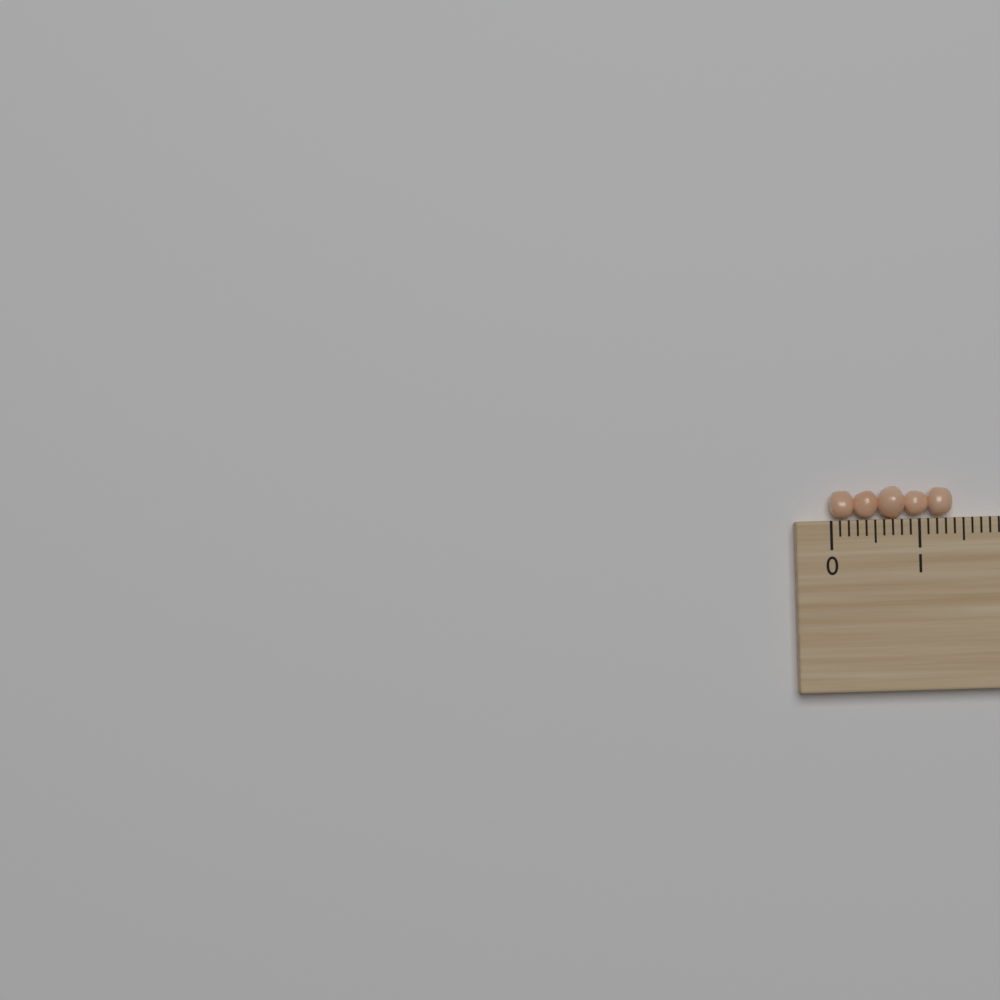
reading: 1.4 (no unit)
